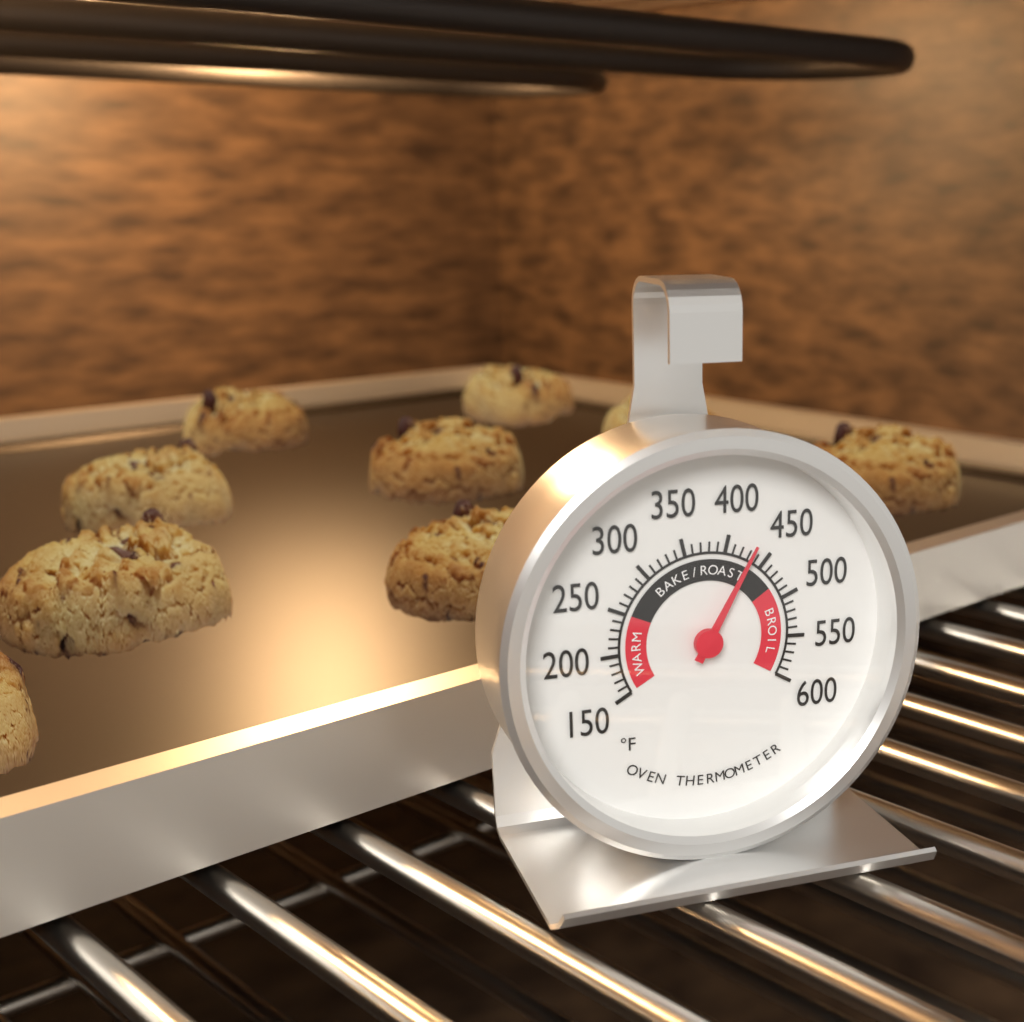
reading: 430 °F
